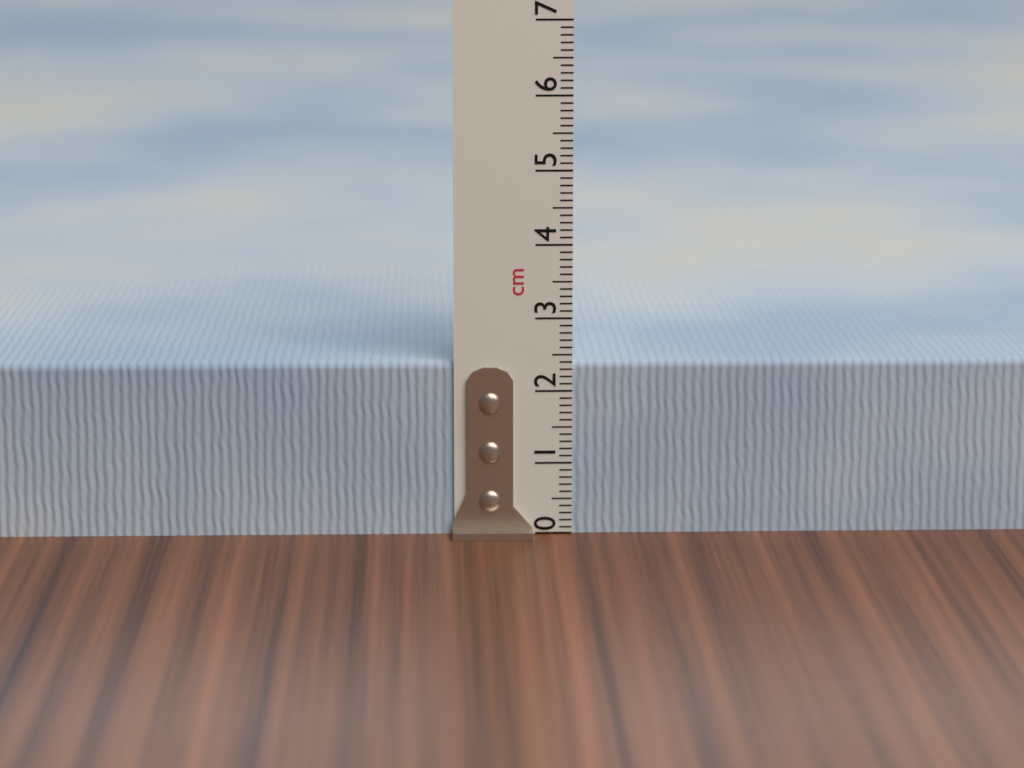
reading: 2.4 cm
